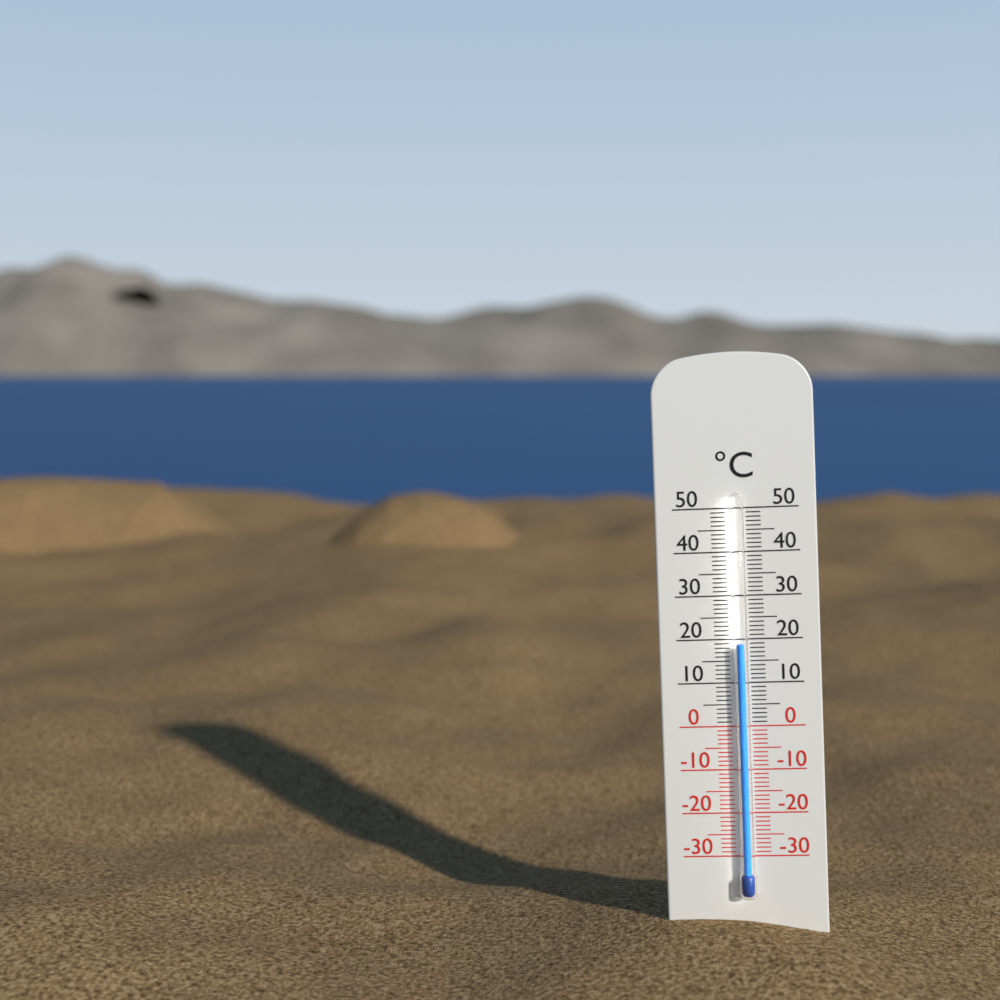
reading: 19 °C
